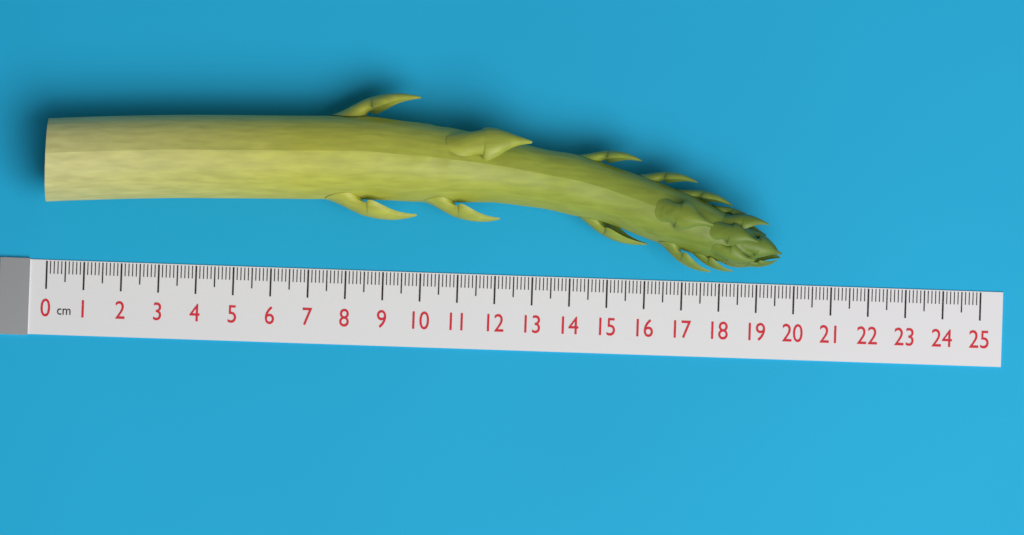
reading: 19.6 cm
